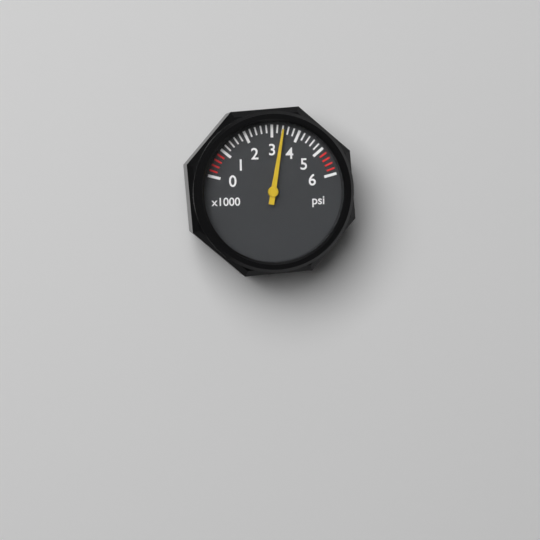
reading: 3400 psi
